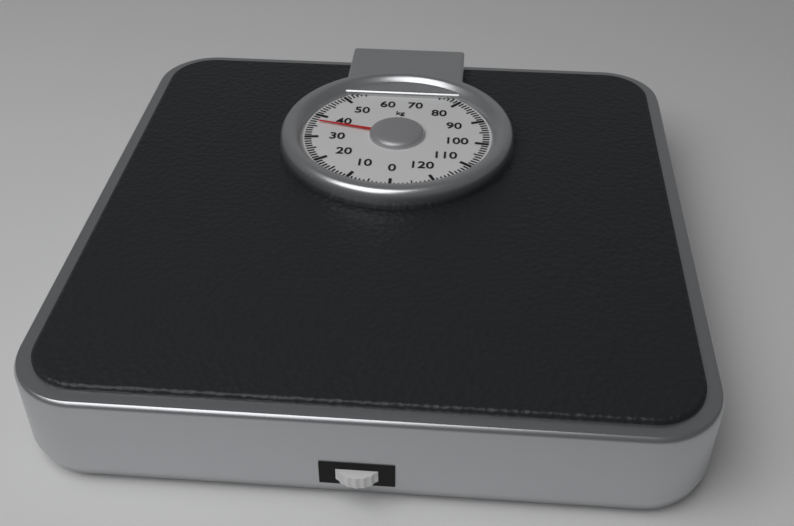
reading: 37 kg
